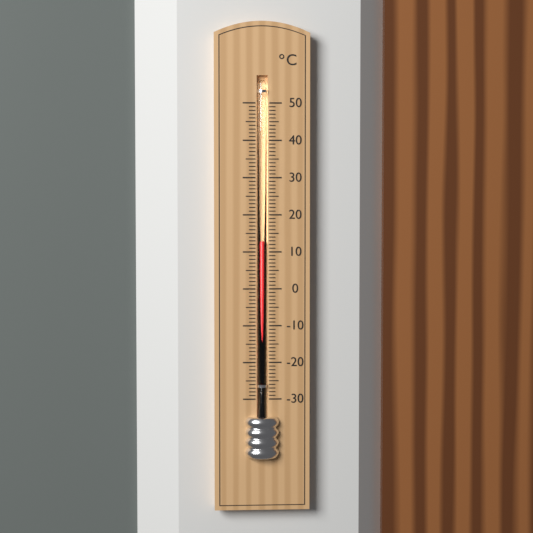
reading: 13 °C
